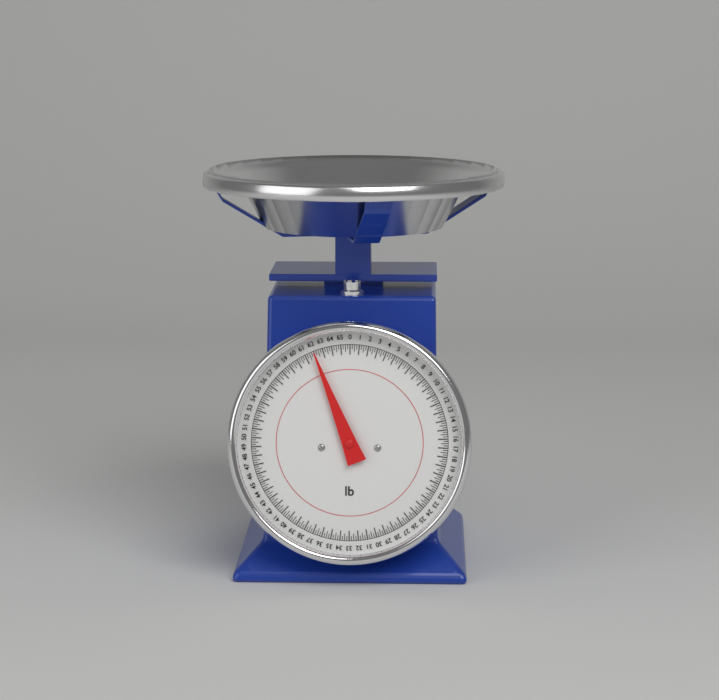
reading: 62.00 lb
